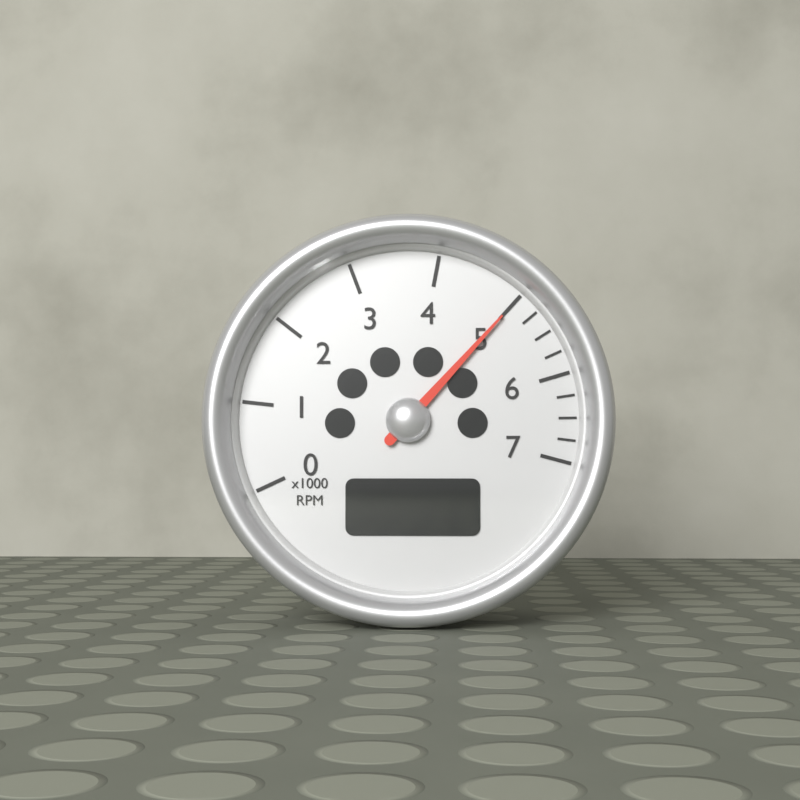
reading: 5.00 x1000 RPM
